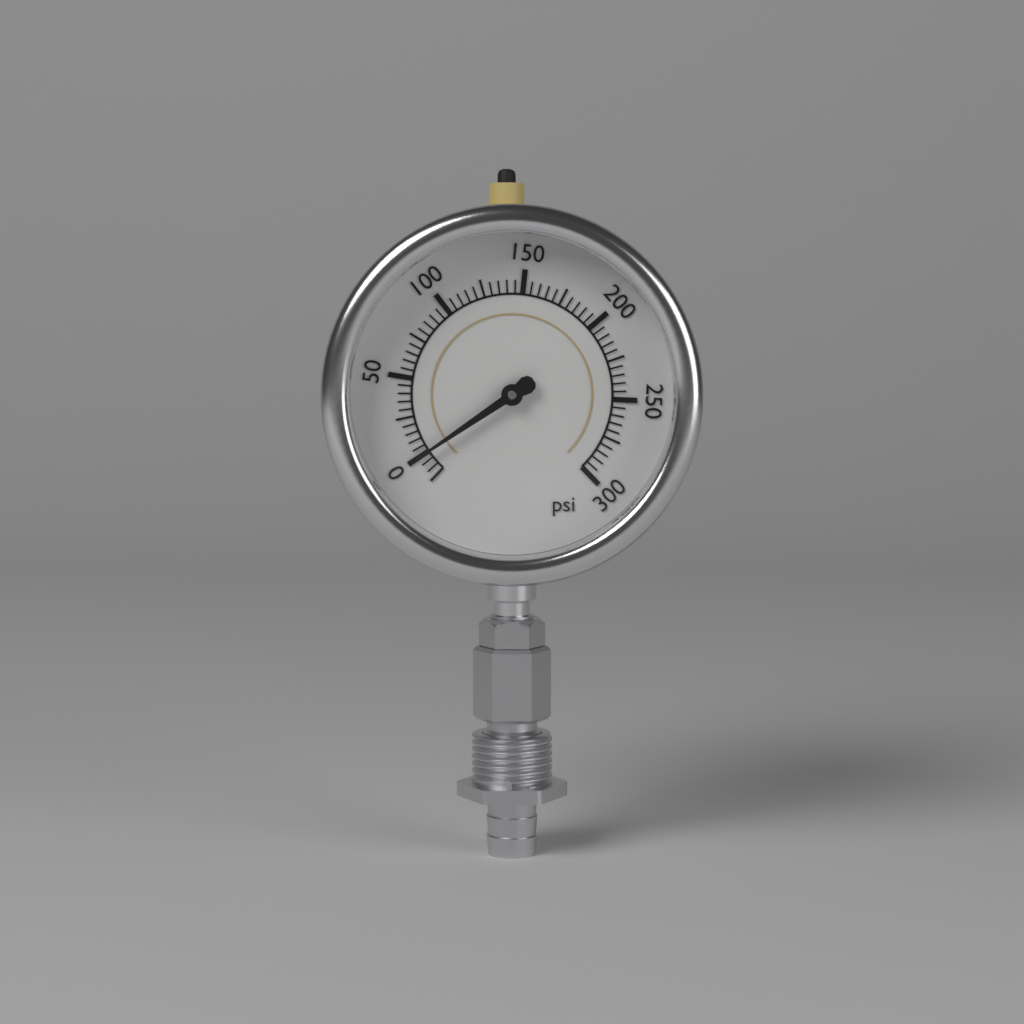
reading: 0 psi
